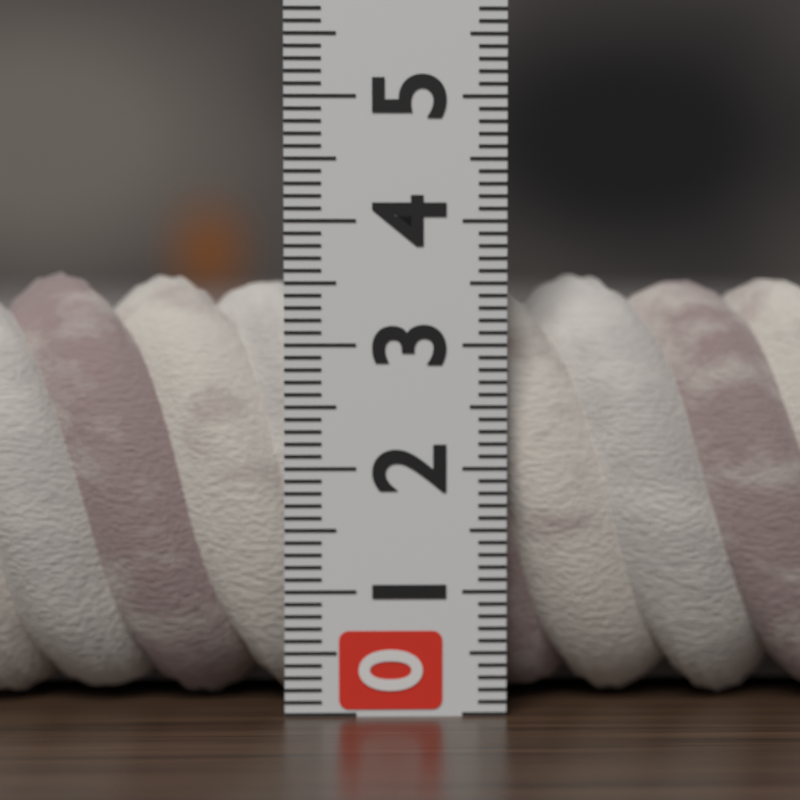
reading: 3.6 (no unit)
